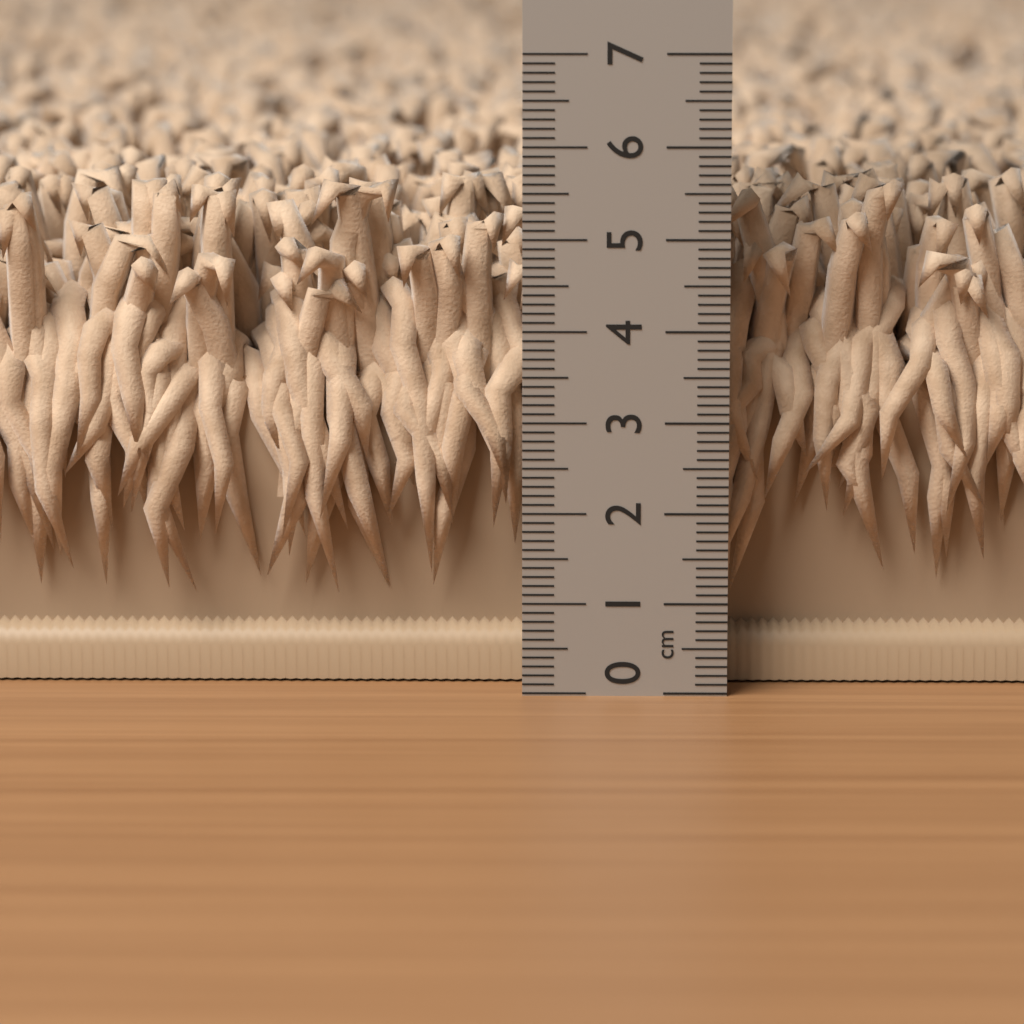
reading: 5.6 cm
